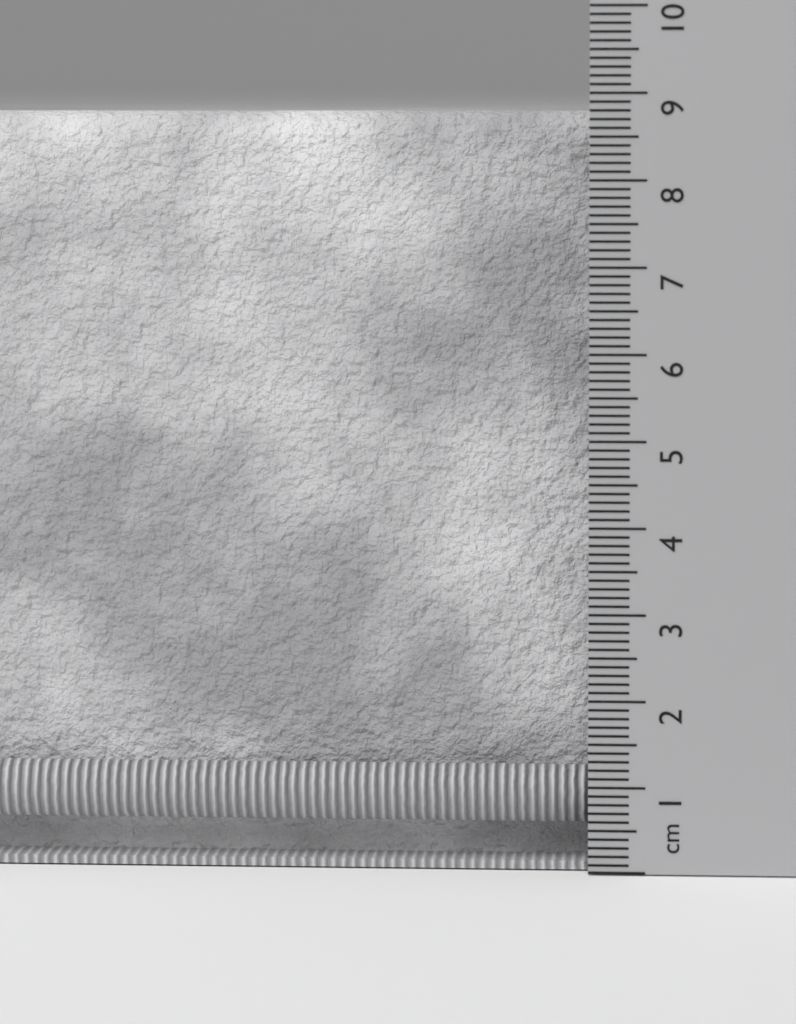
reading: 8.8 cm
